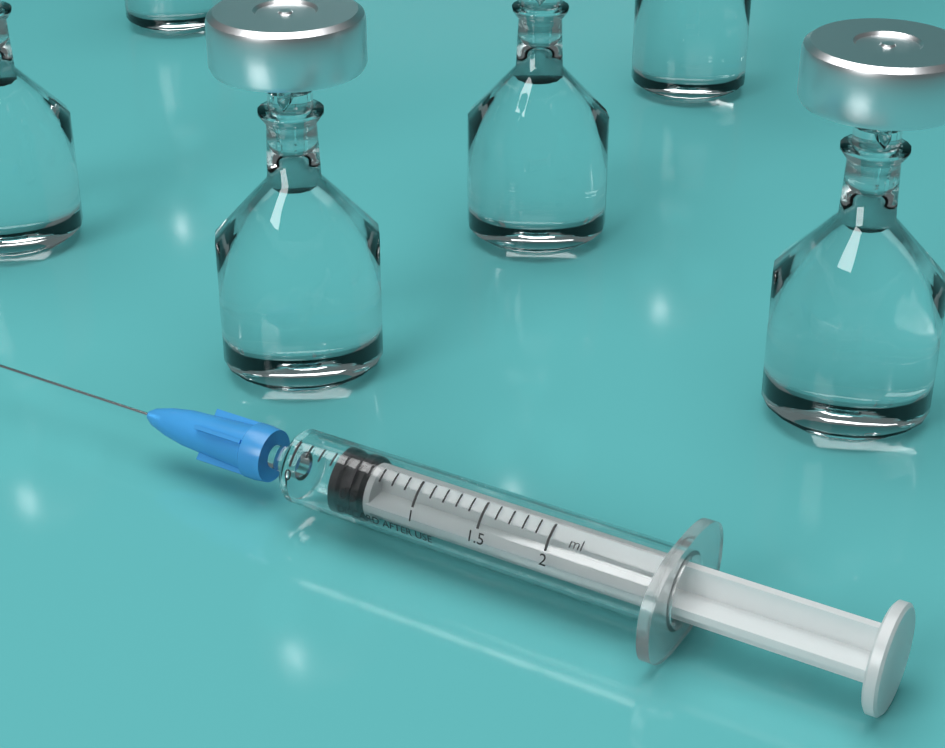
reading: 0.3 ml
